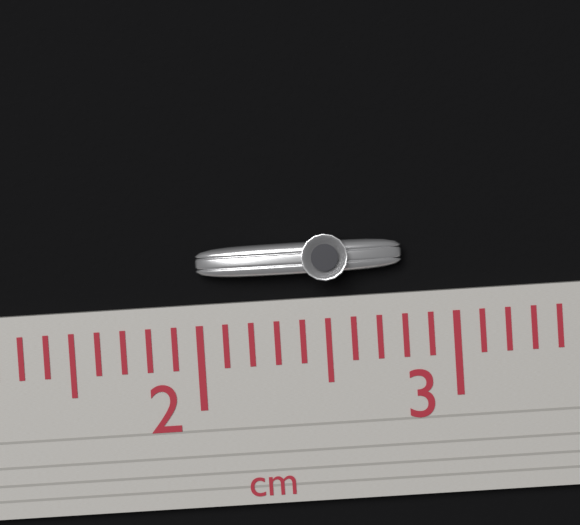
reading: 2.8 cm
